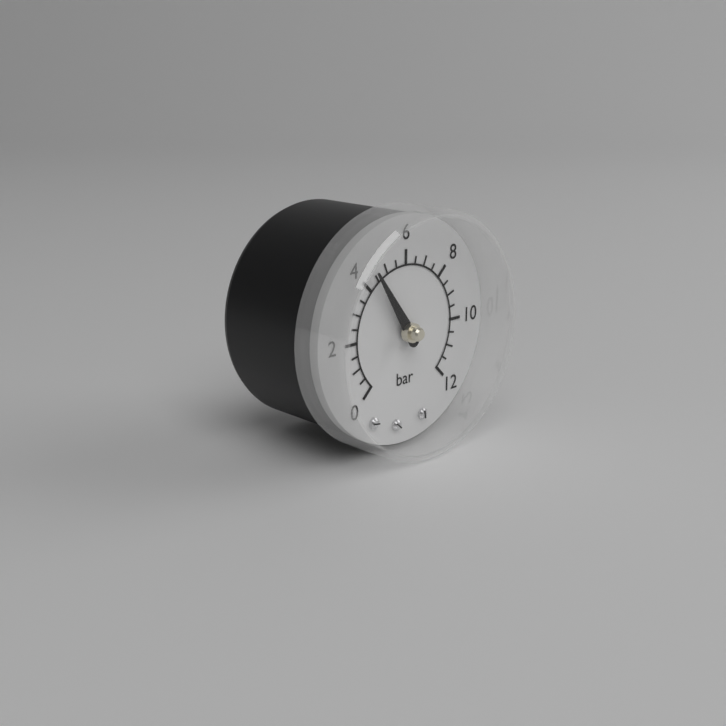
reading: 4.5 bar
